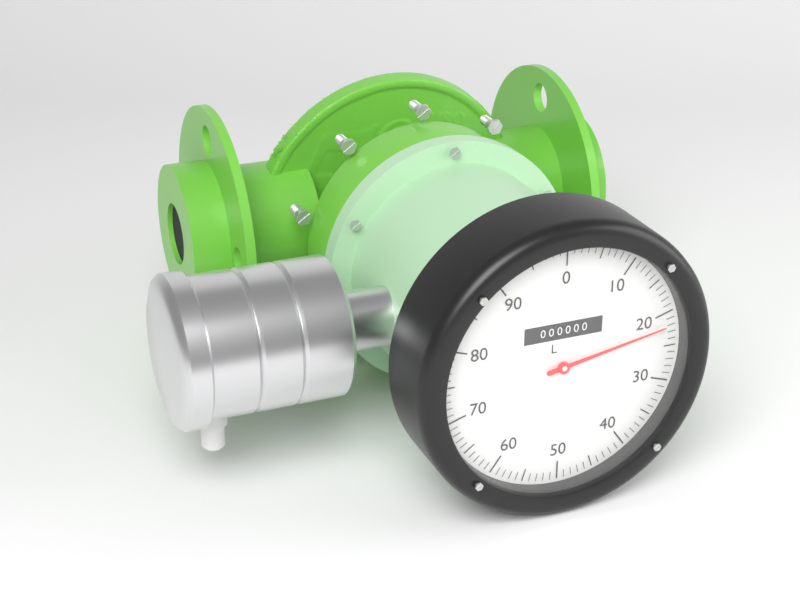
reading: 22 L
